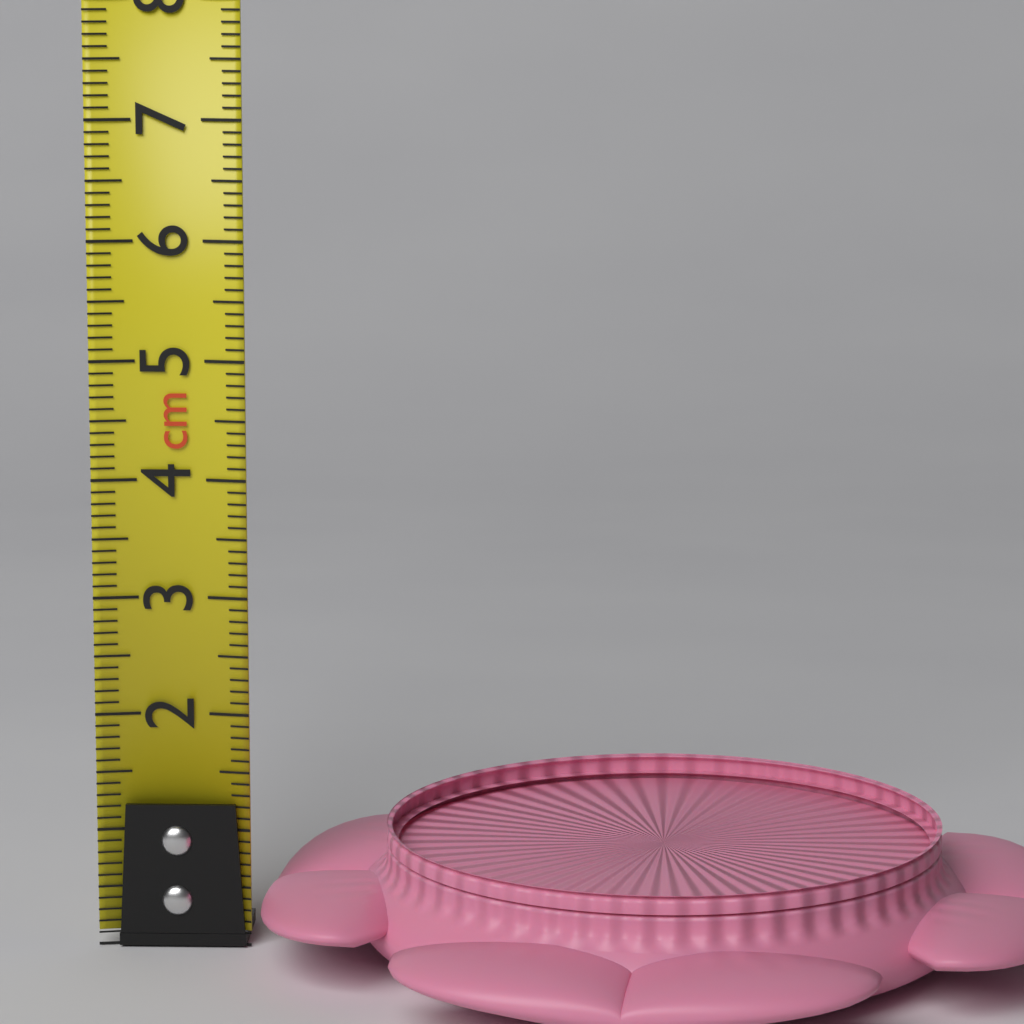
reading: 1.1 cm
